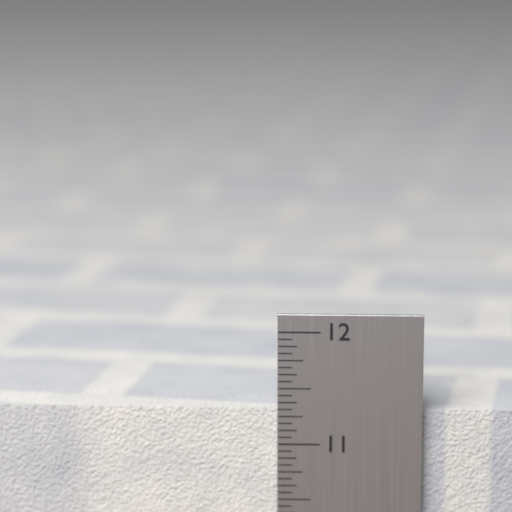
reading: 11.3125 in
